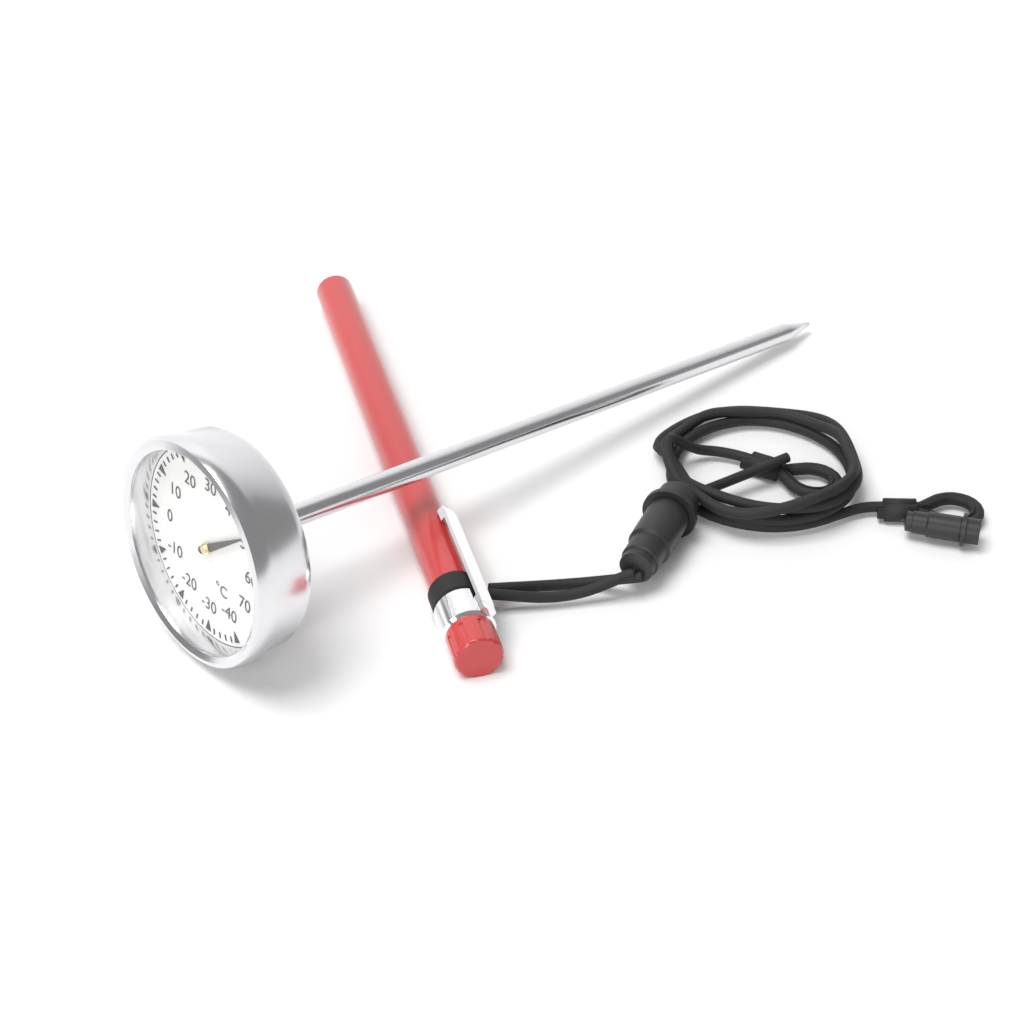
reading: 48 °C
